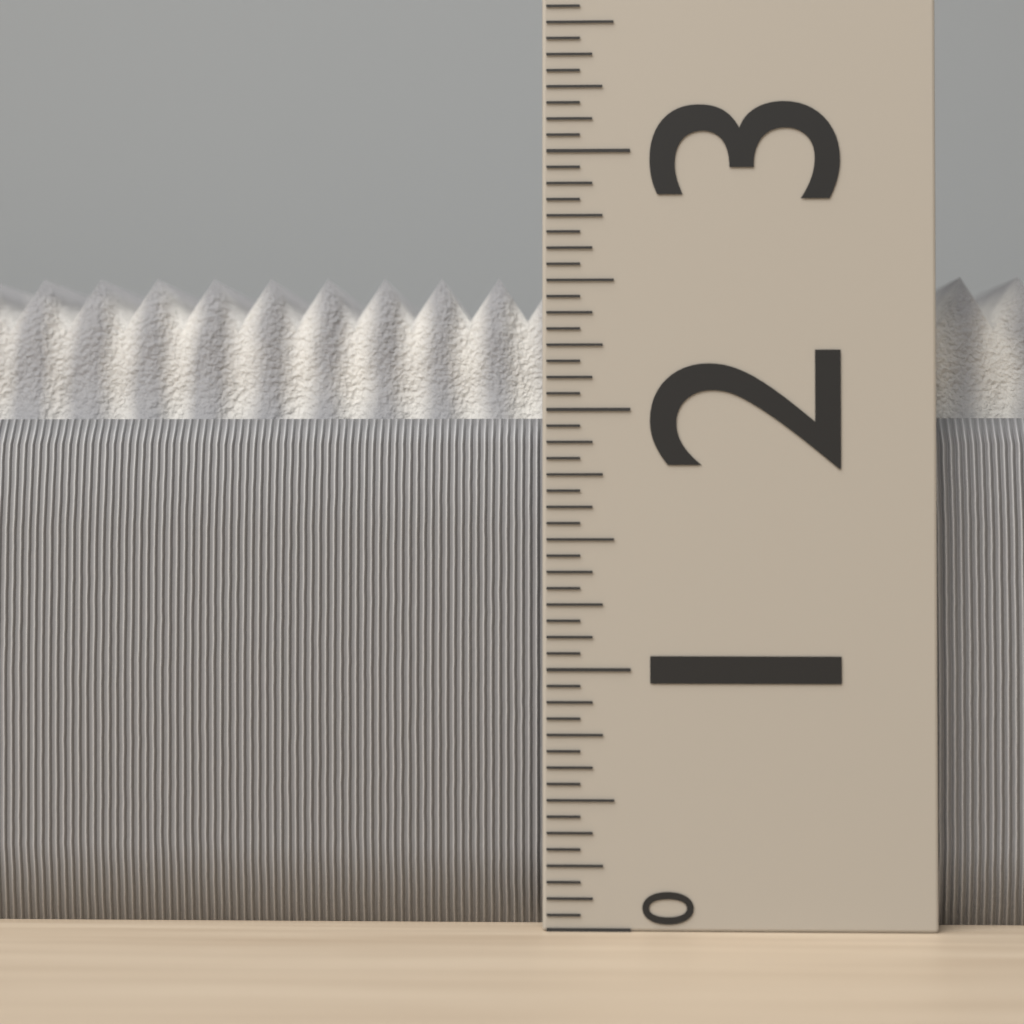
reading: 2.5625 (no unit)
